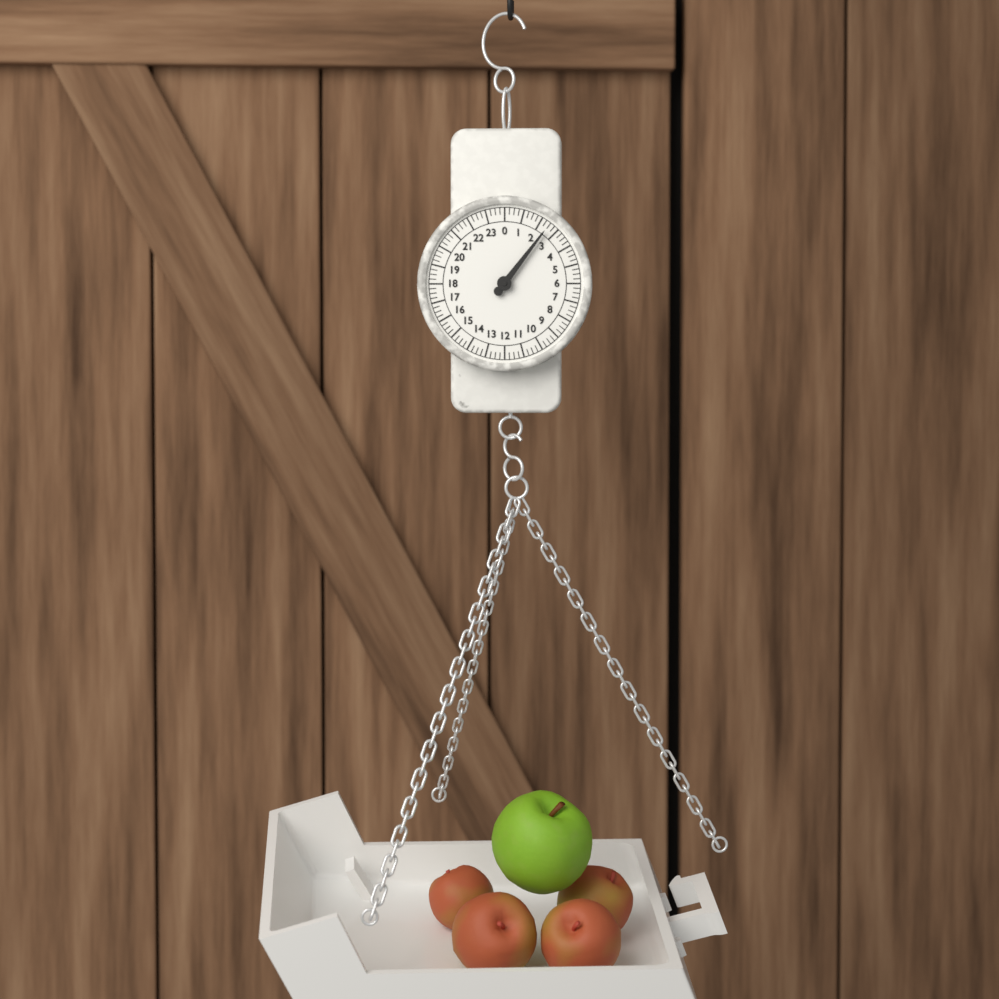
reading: 2.50 (no unit)
